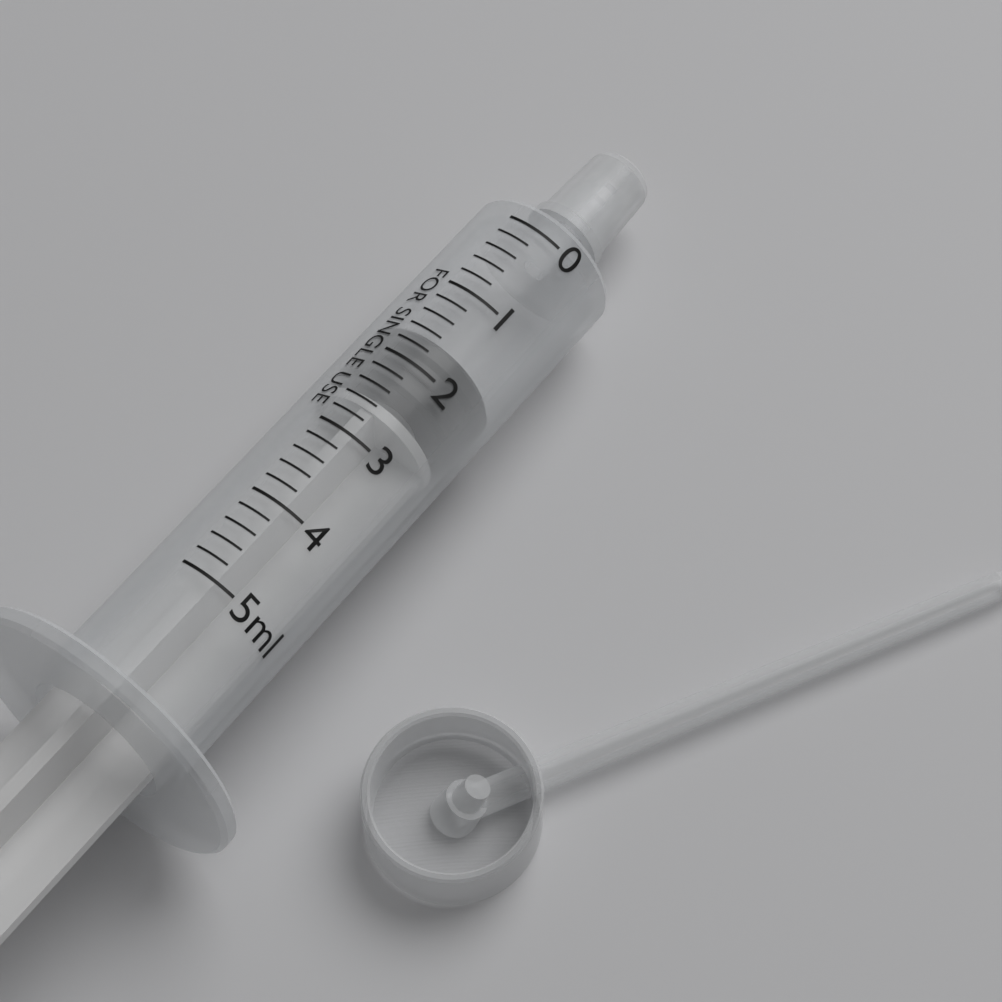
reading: 1.6 ml
